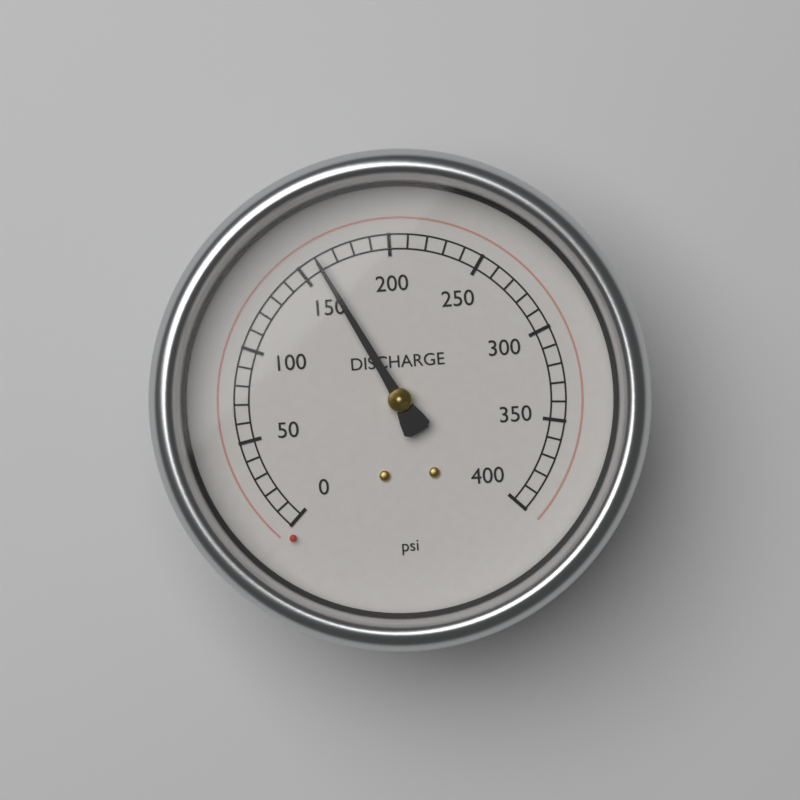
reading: 160 psi
